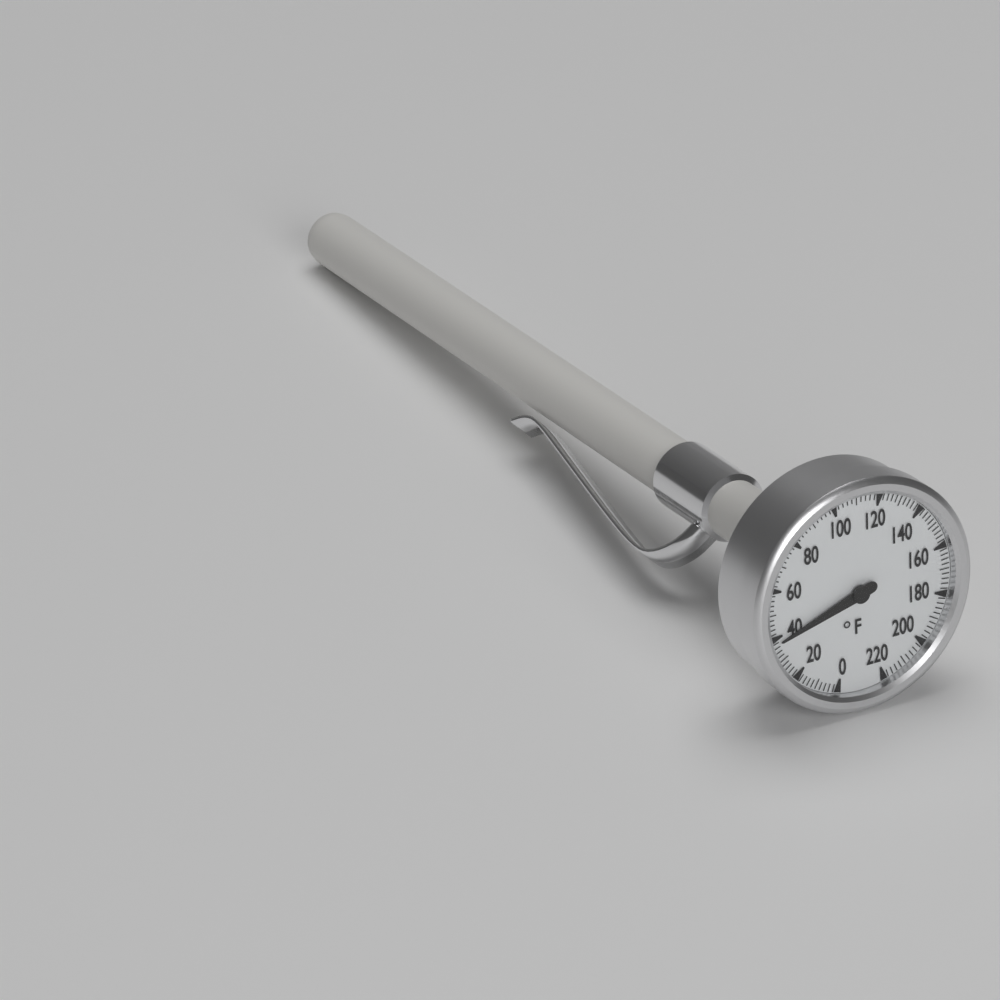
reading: 38 °F
